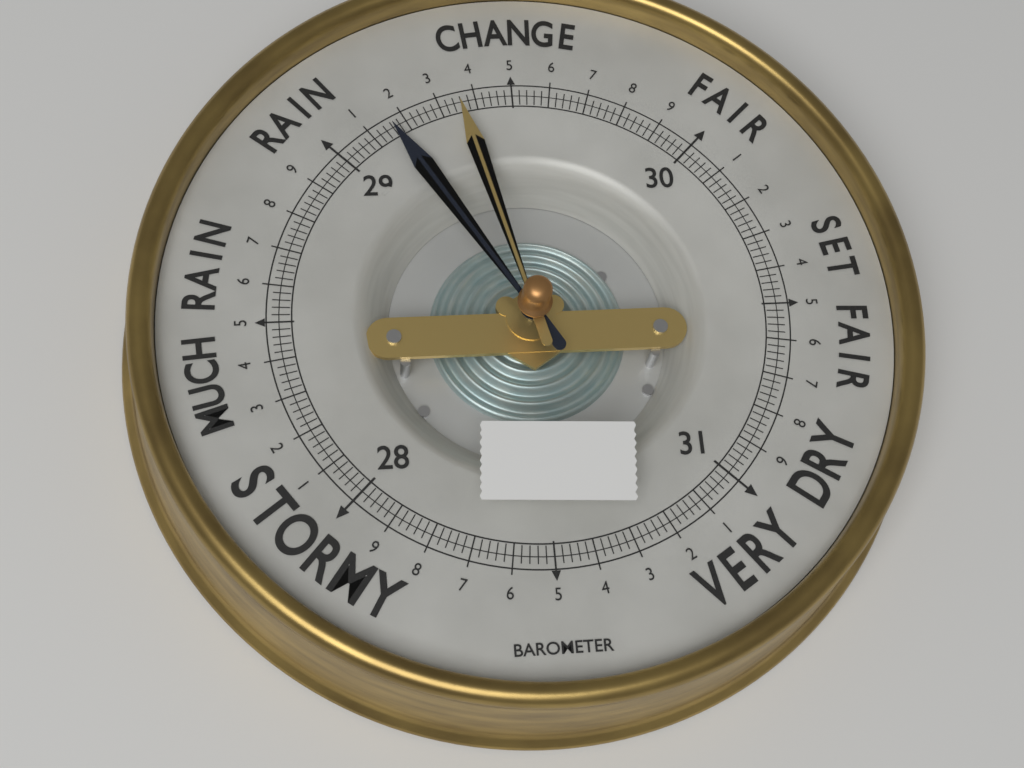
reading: 29.16 (no unit)
